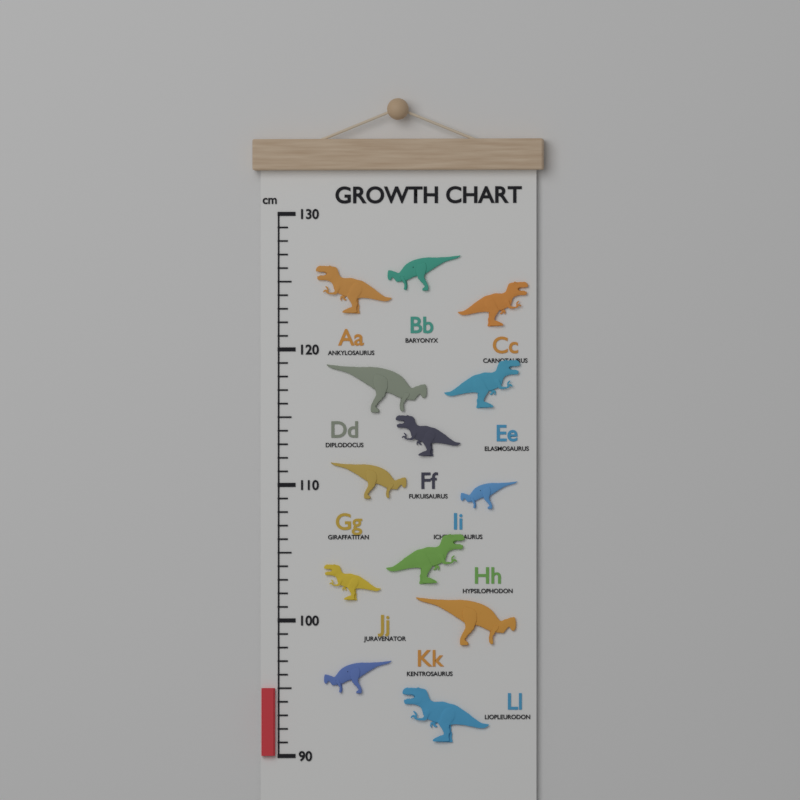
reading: 95 cm
